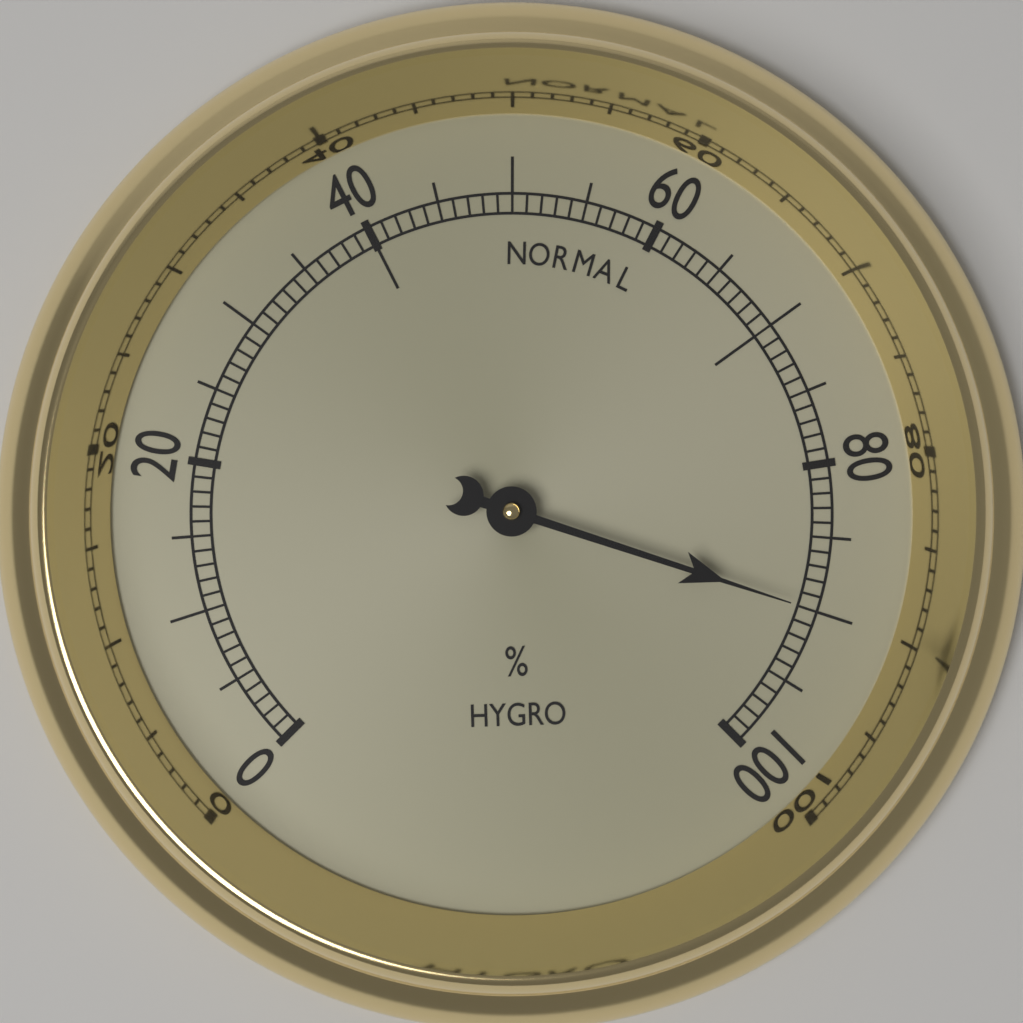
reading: 90 %
